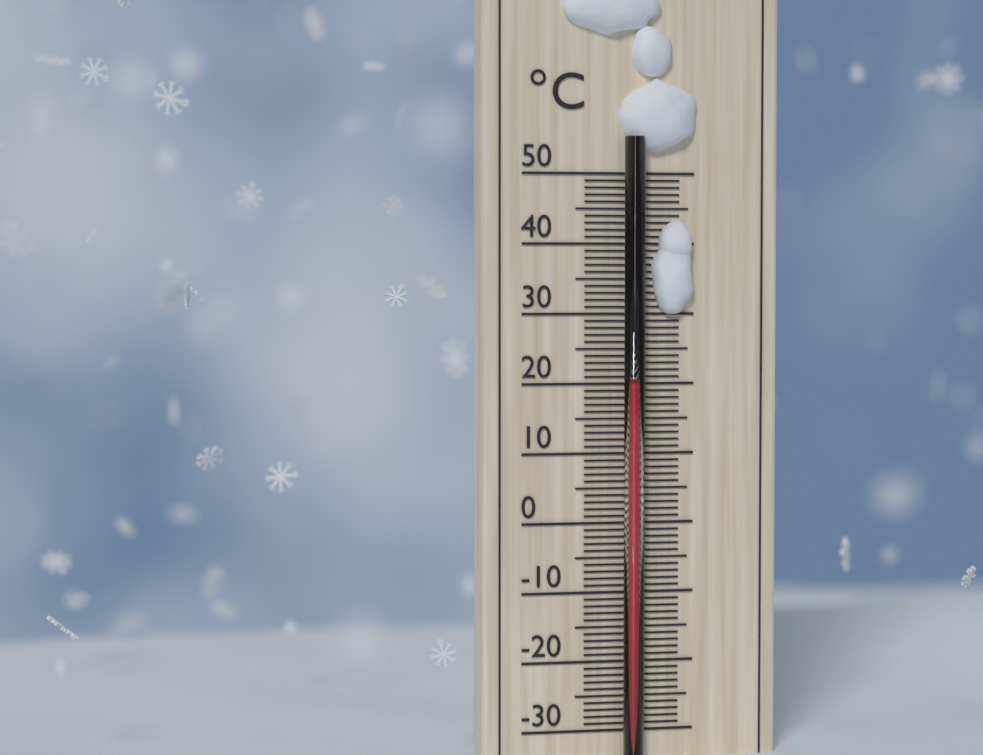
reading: 20 °C
